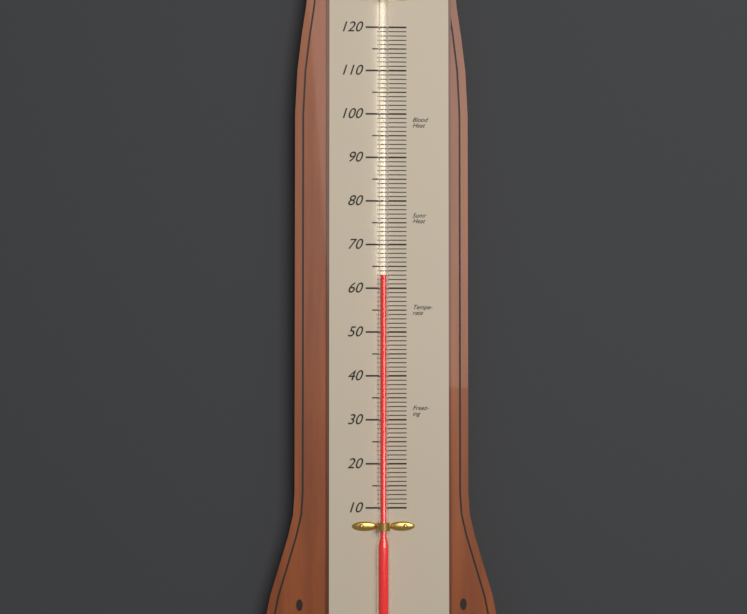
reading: 63 (no unit)
